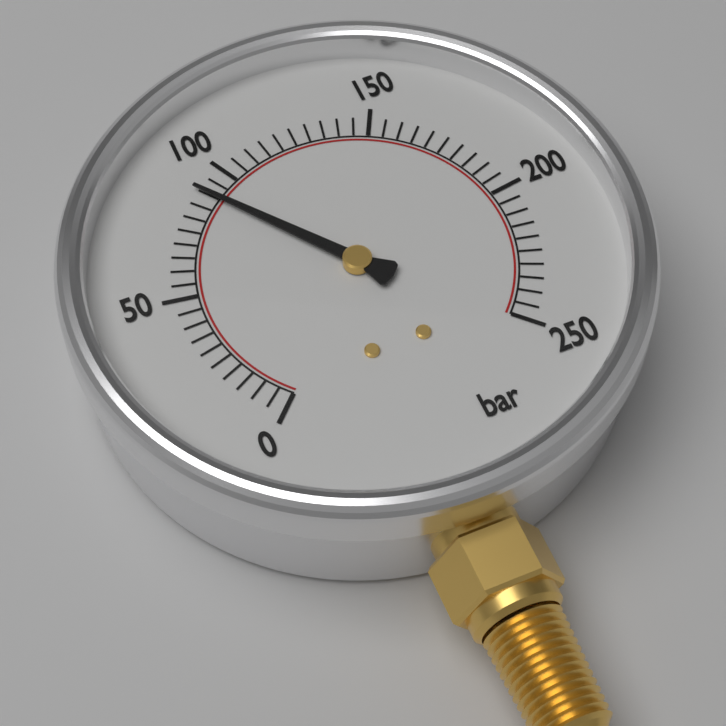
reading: 90 bar
